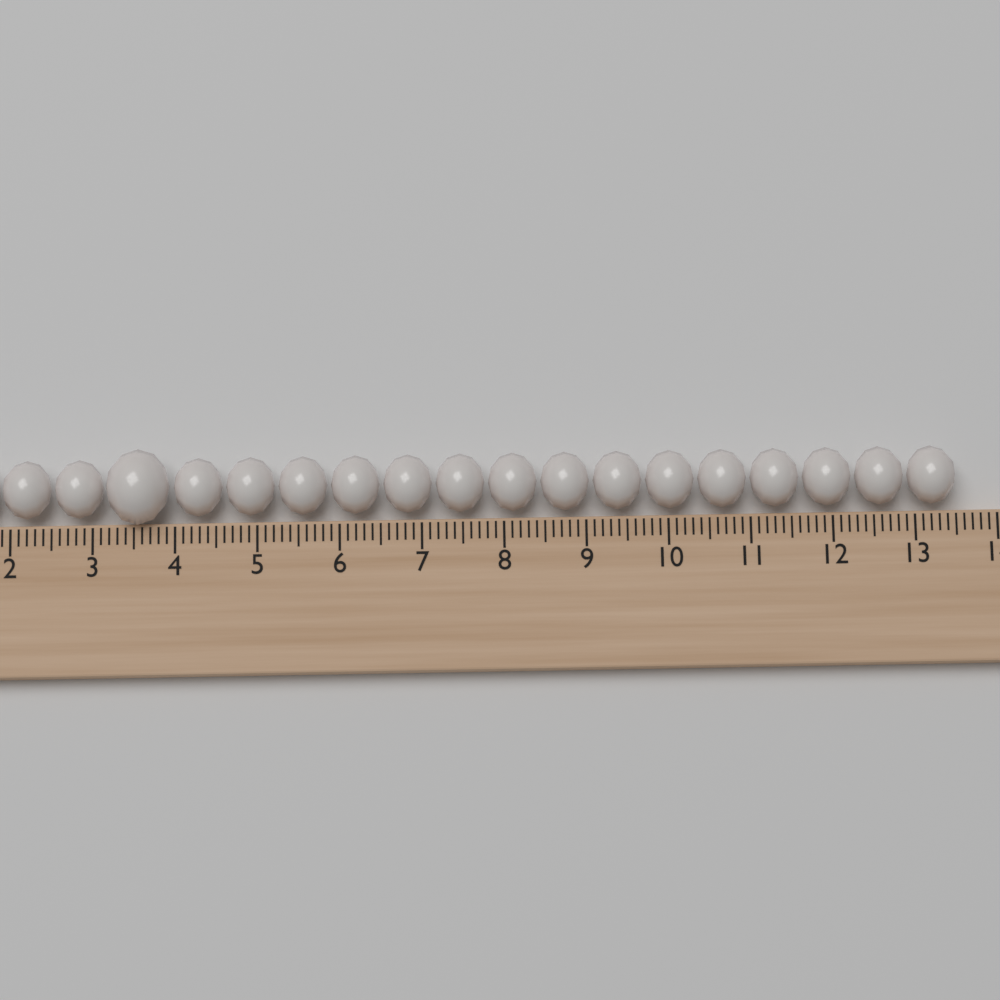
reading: 13.5 (no unit)
